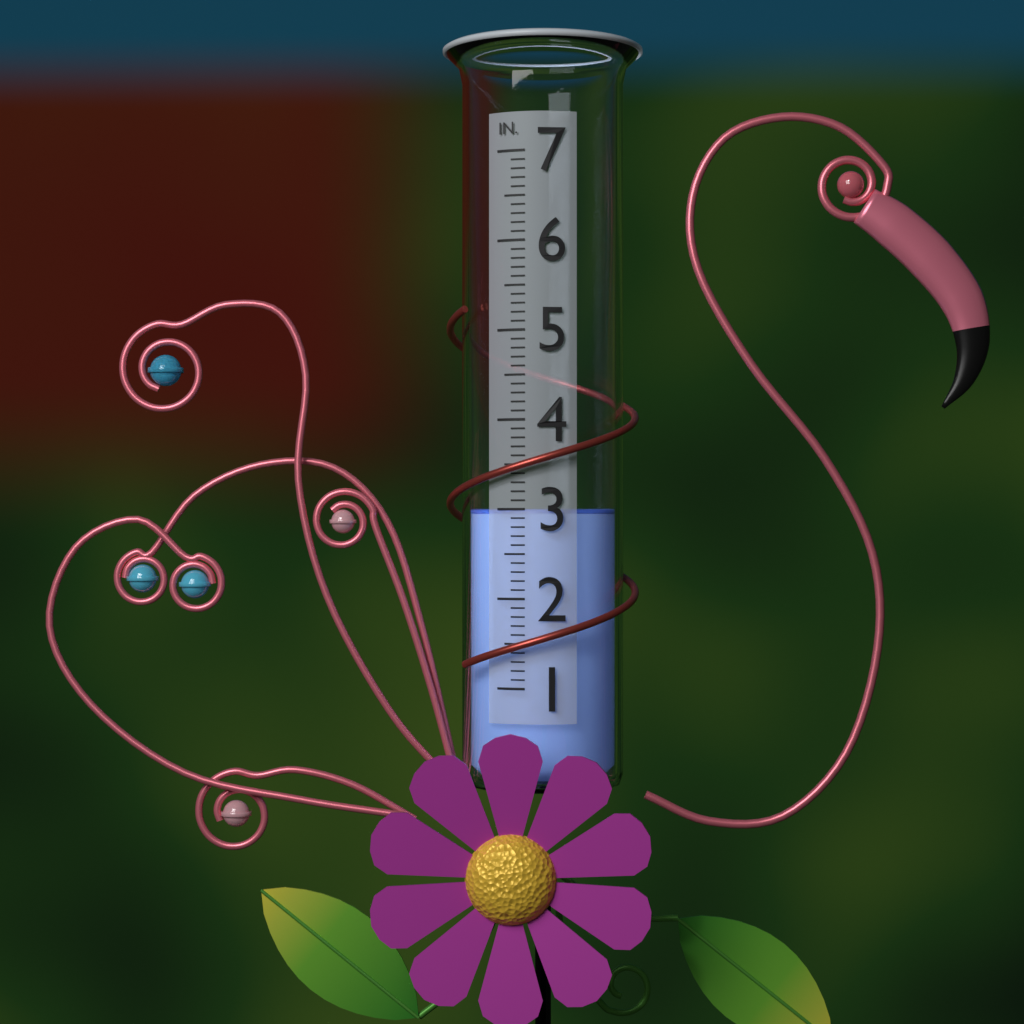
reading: 3.0 in
